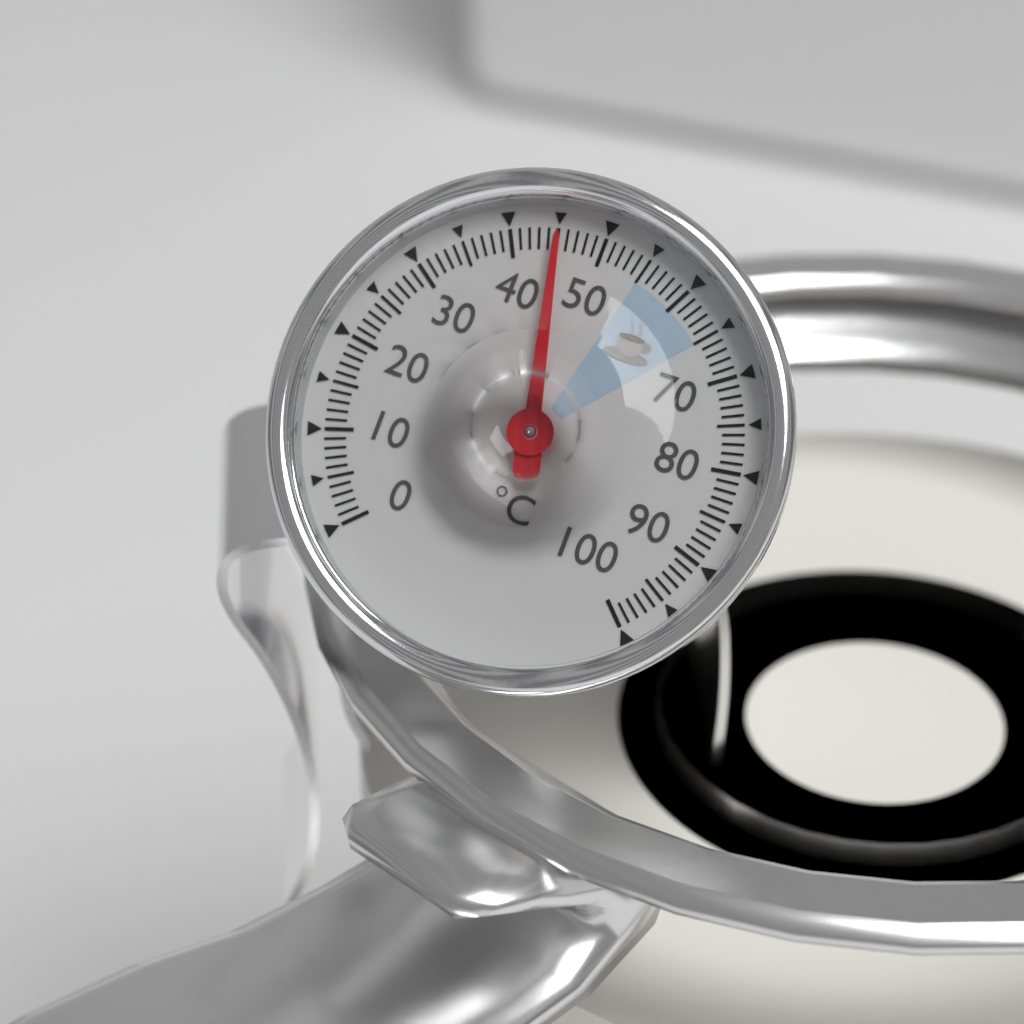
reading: 45 °C
